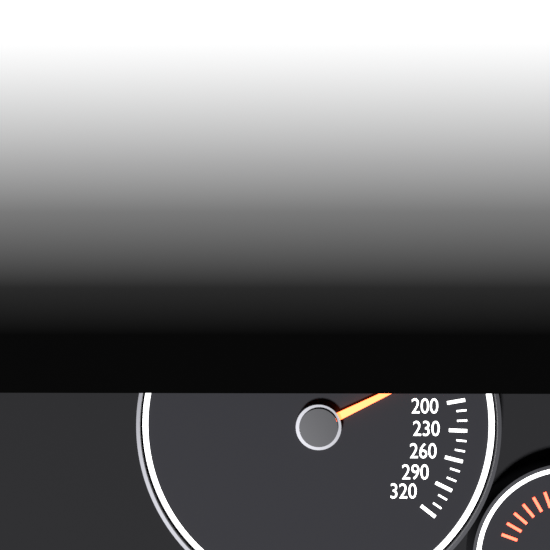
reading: 160 km/h
